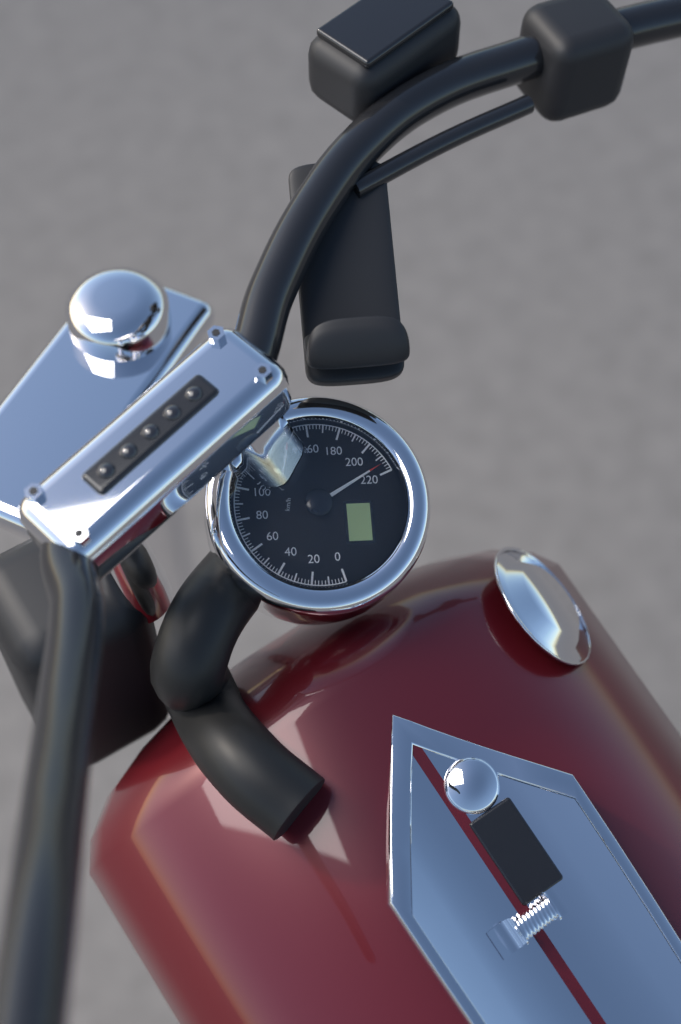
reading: 214 km/h
